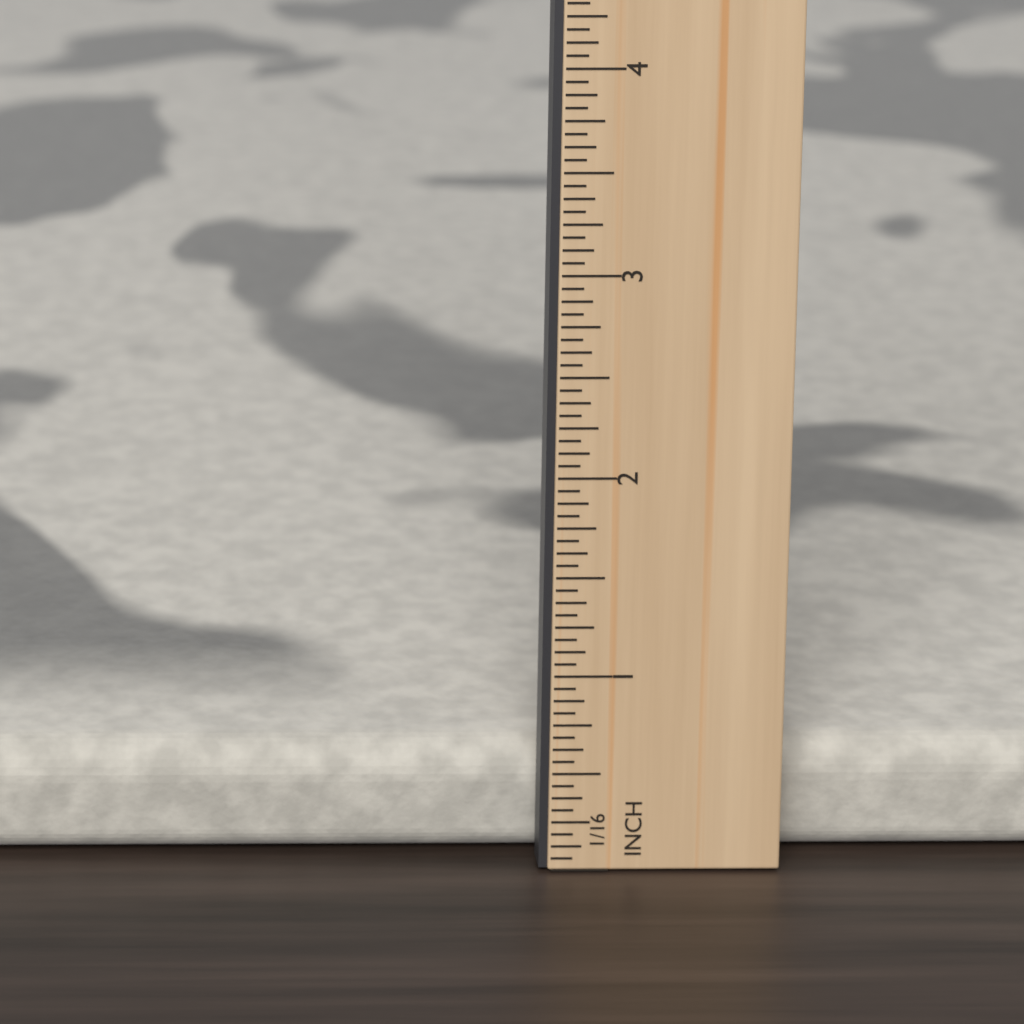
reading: 0.5625 in
